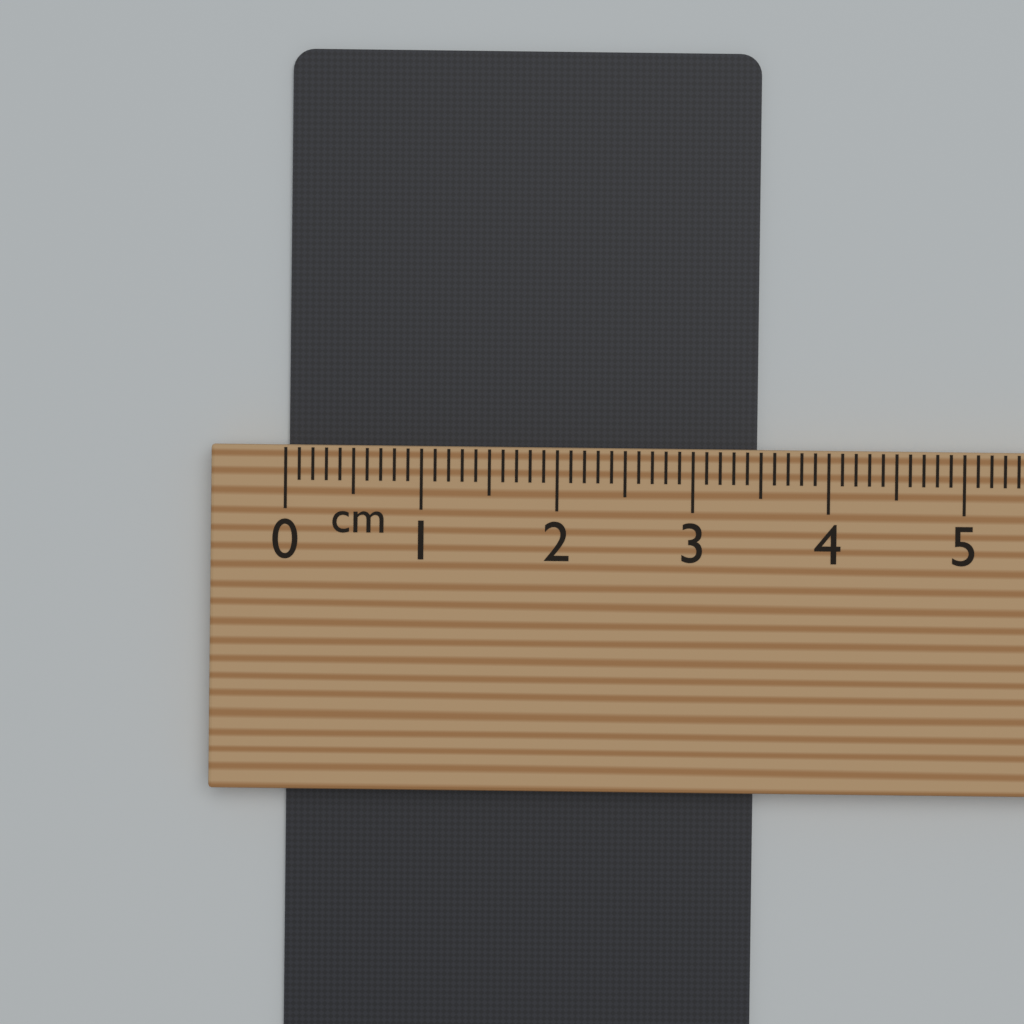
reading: 3.5 cm
